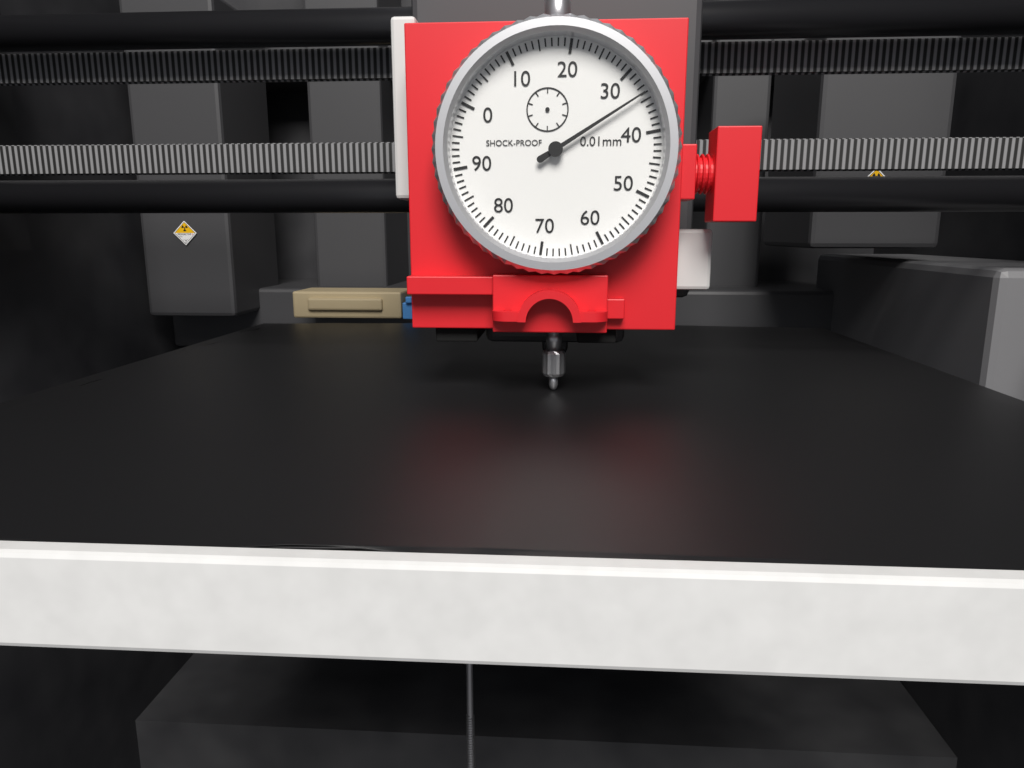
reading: 34 0.01mm
